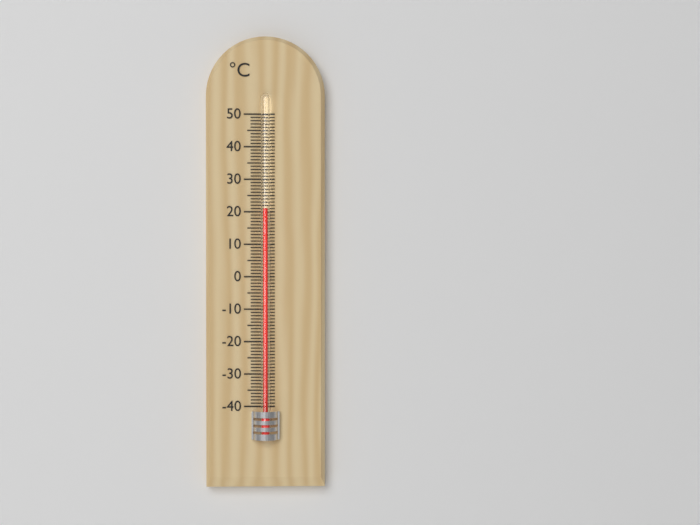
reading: 21 °C
